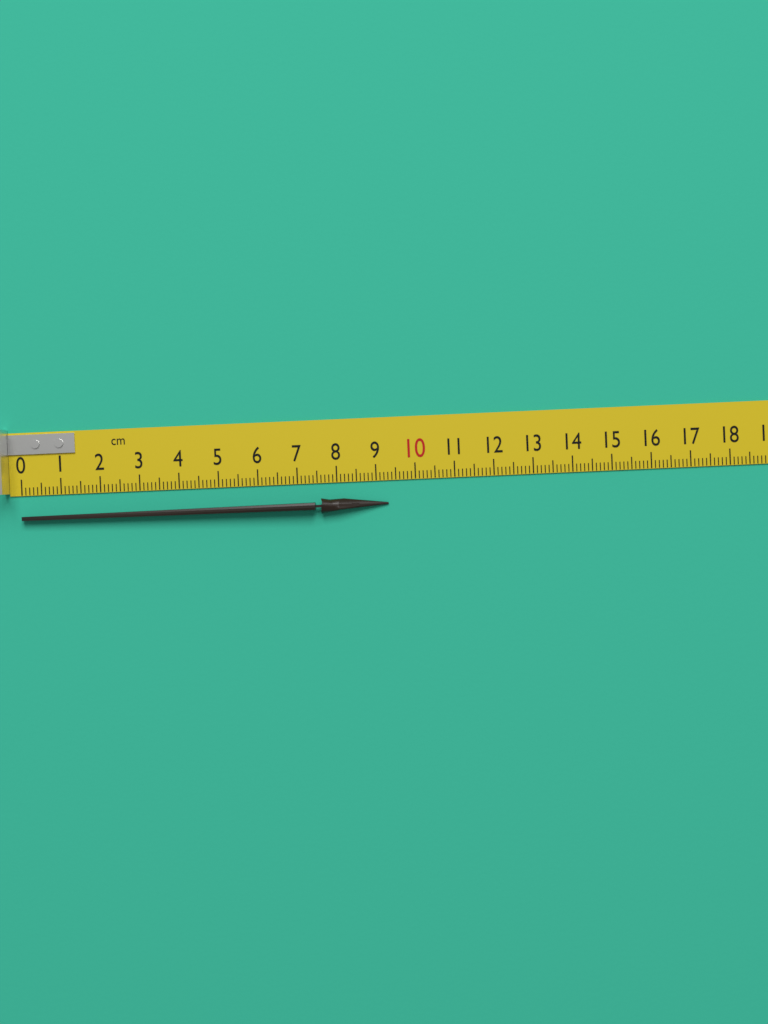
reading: 9.3 cm
